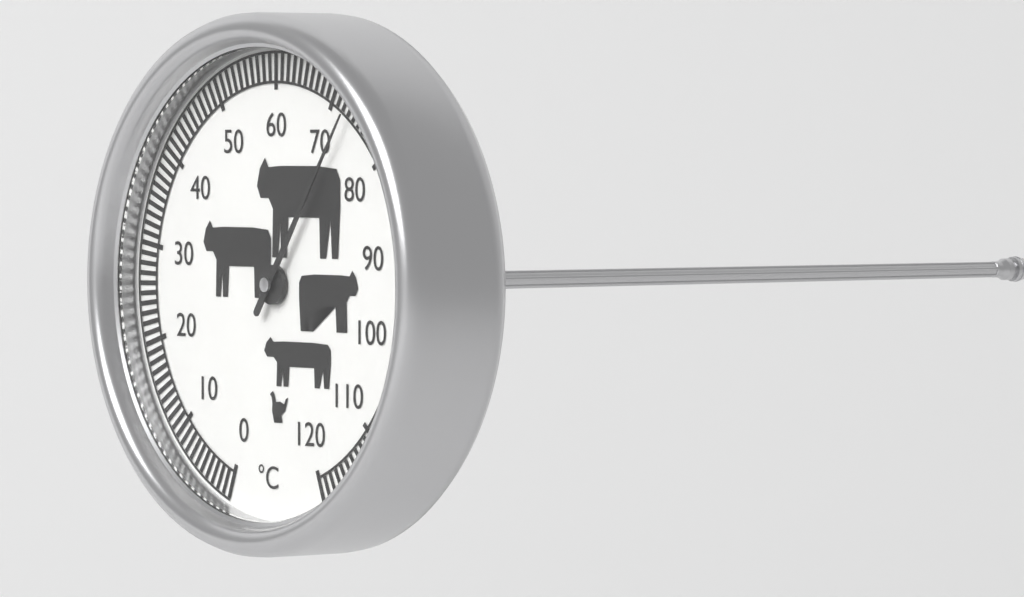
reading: 73 °C
